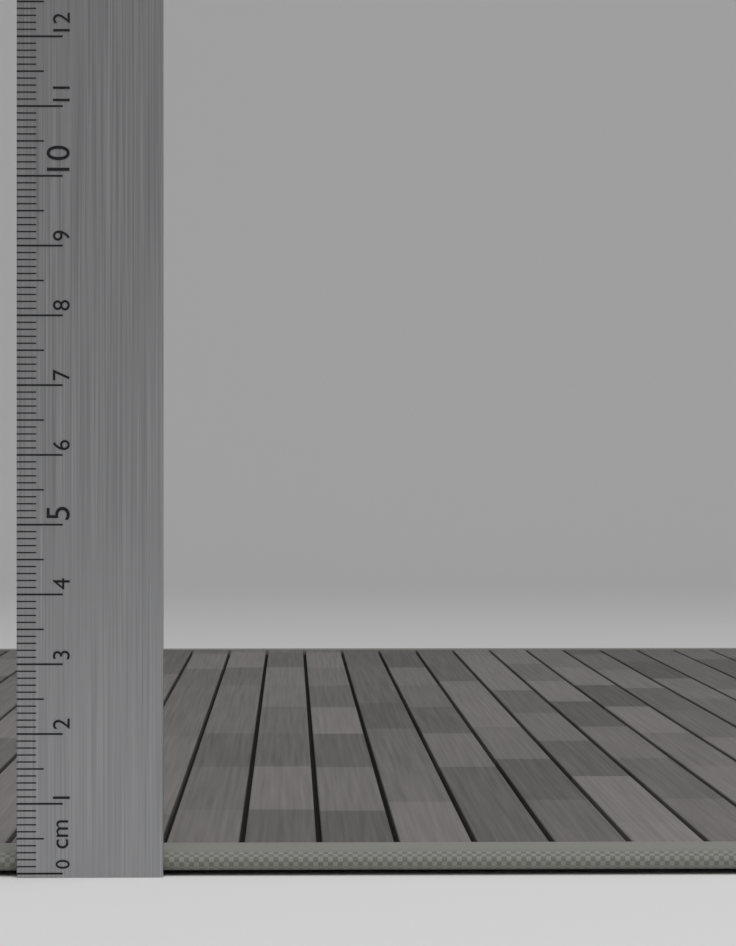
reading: 0.3 cm
